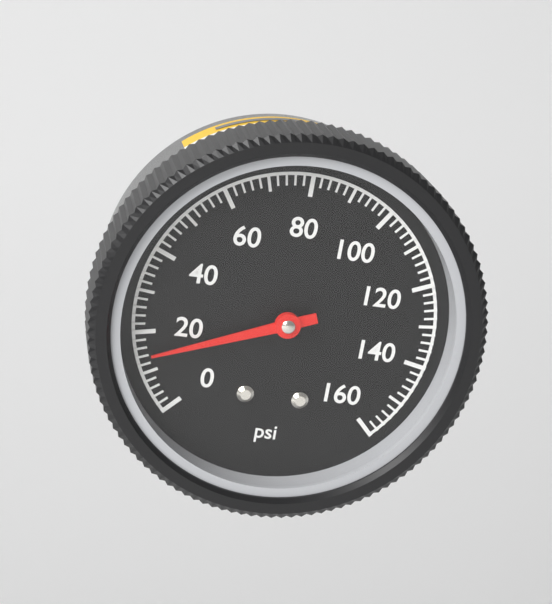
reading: 14 psi
